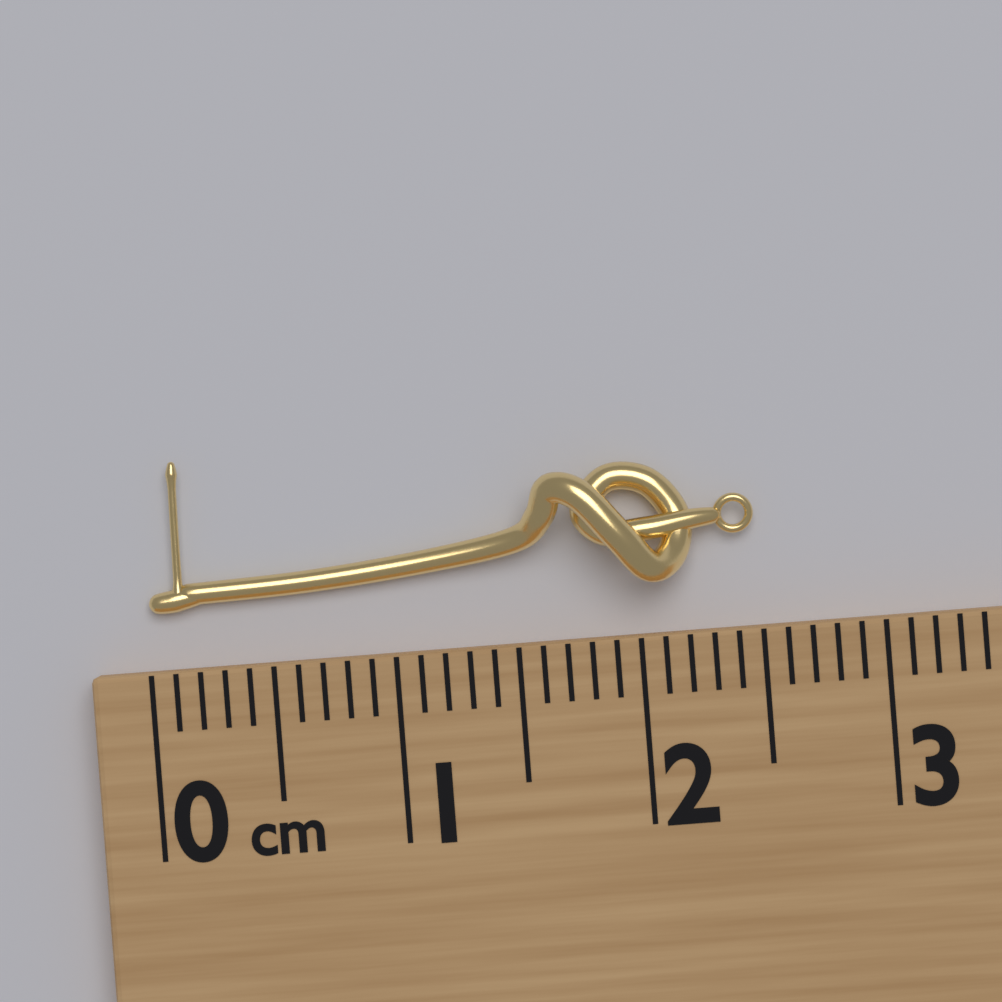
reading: 2.5 cm
